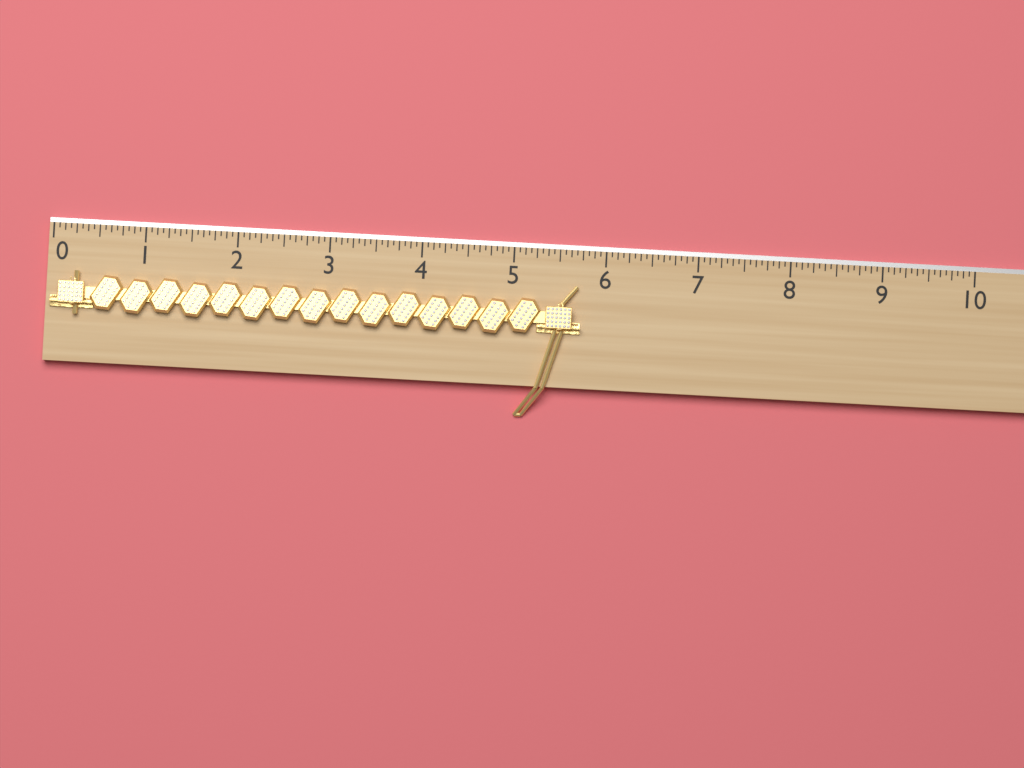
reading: 5.7500 (no unit)
